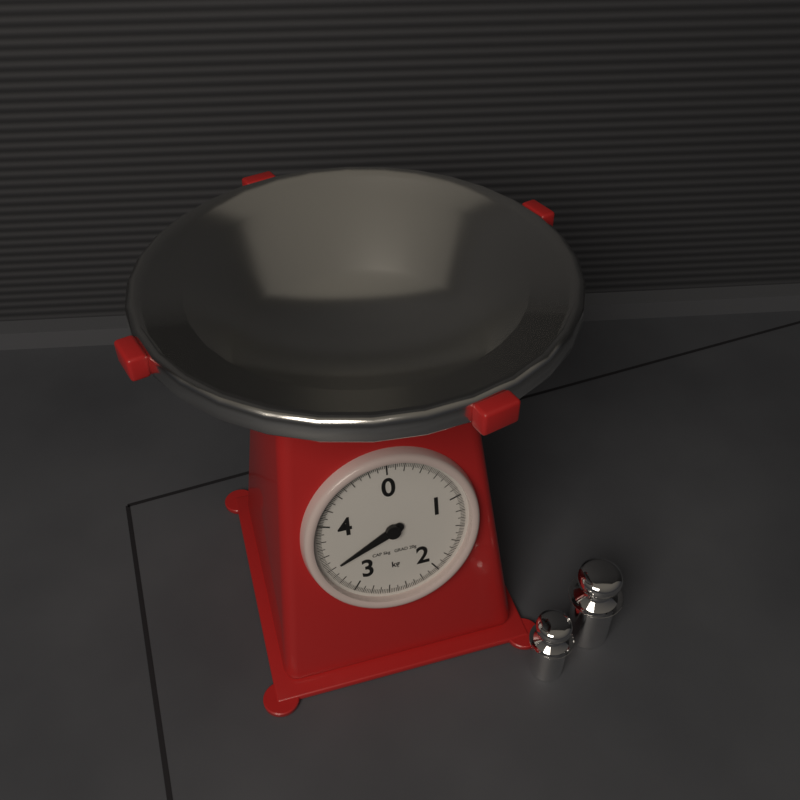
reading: 3.40 kg
